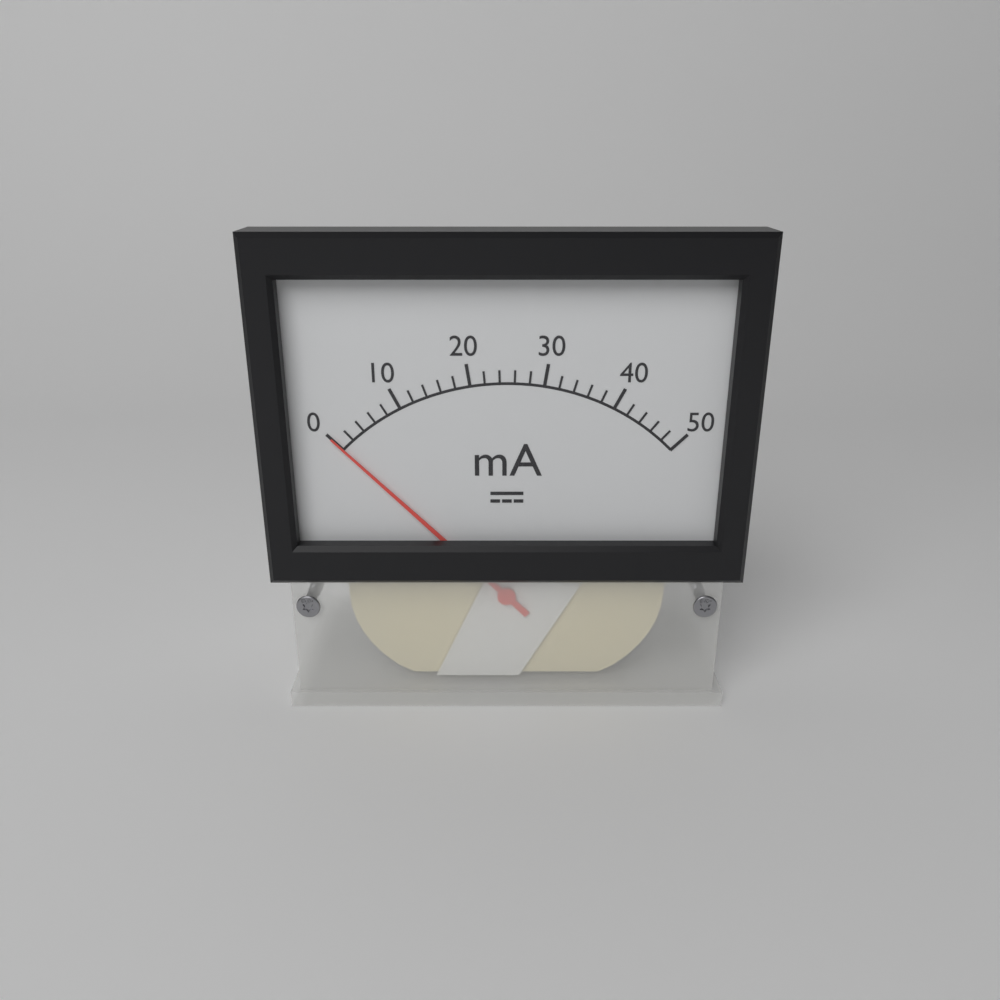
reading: 0 mA
